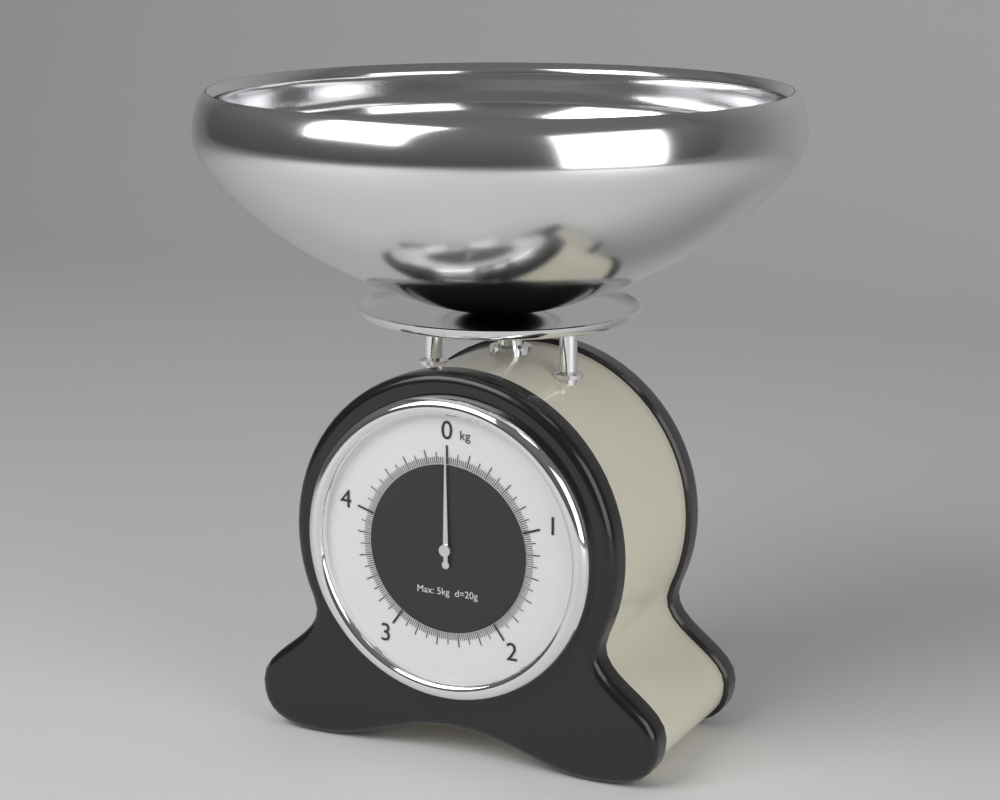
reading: 0.00 kg
